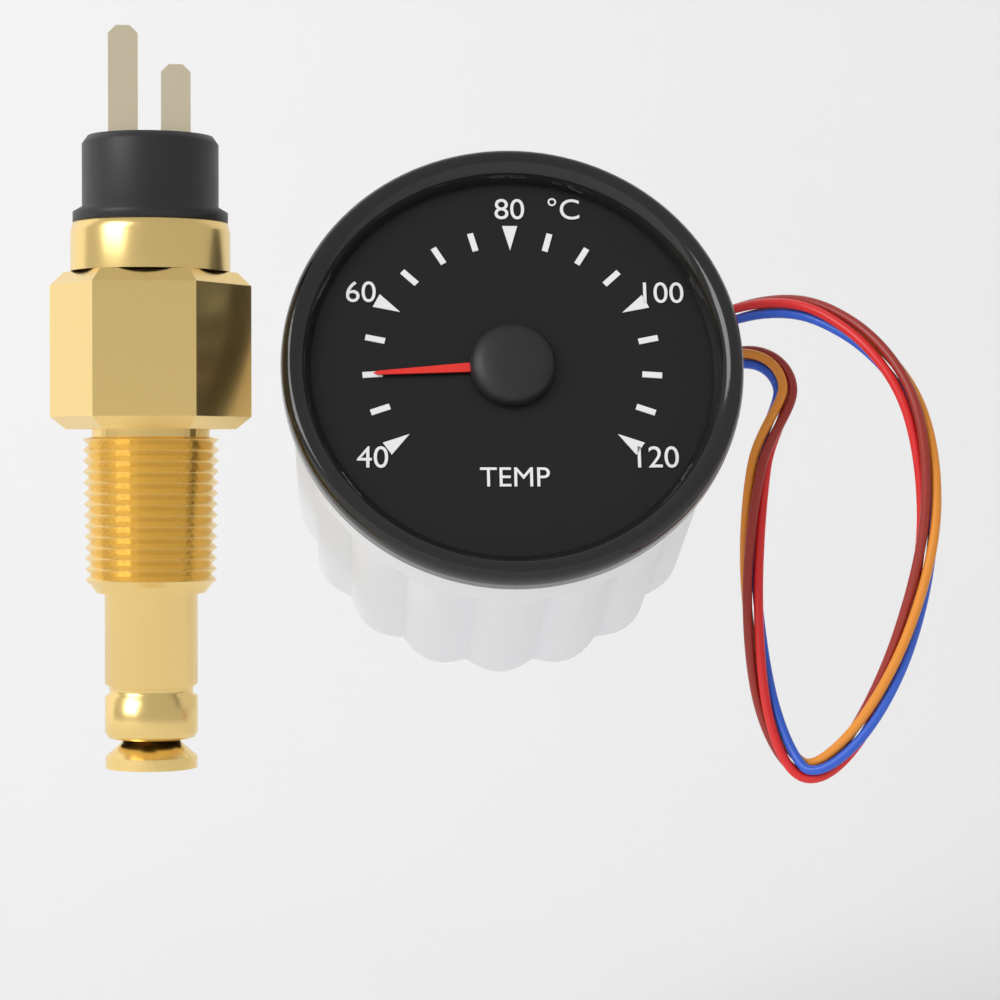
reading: 50 °C
